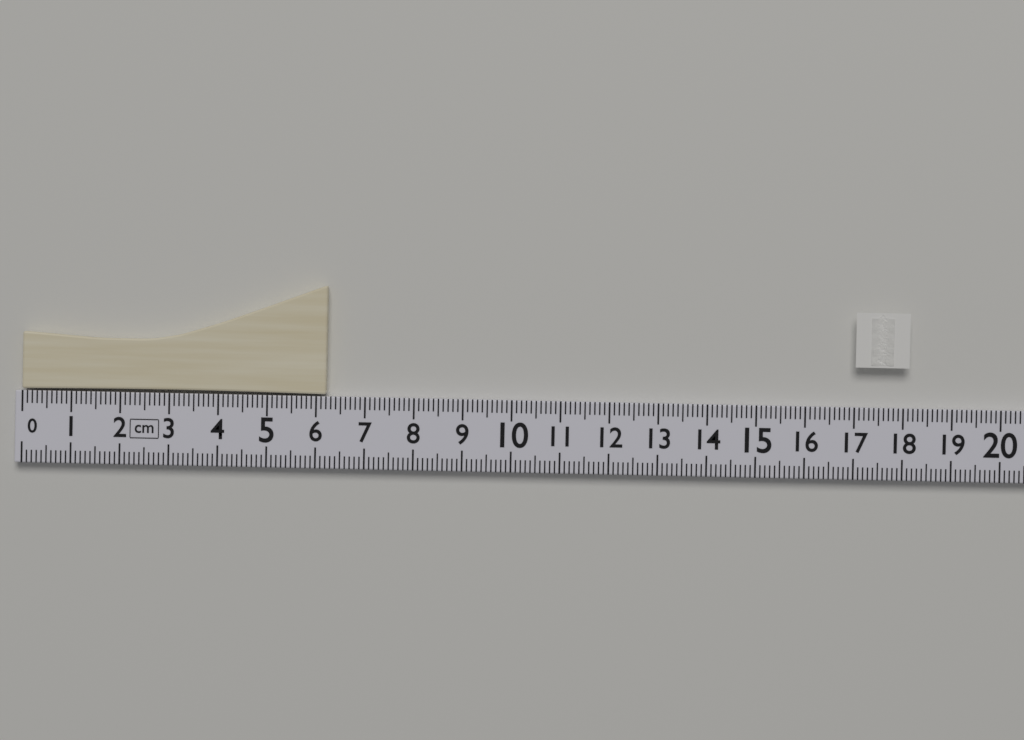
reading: 6.2 cm
